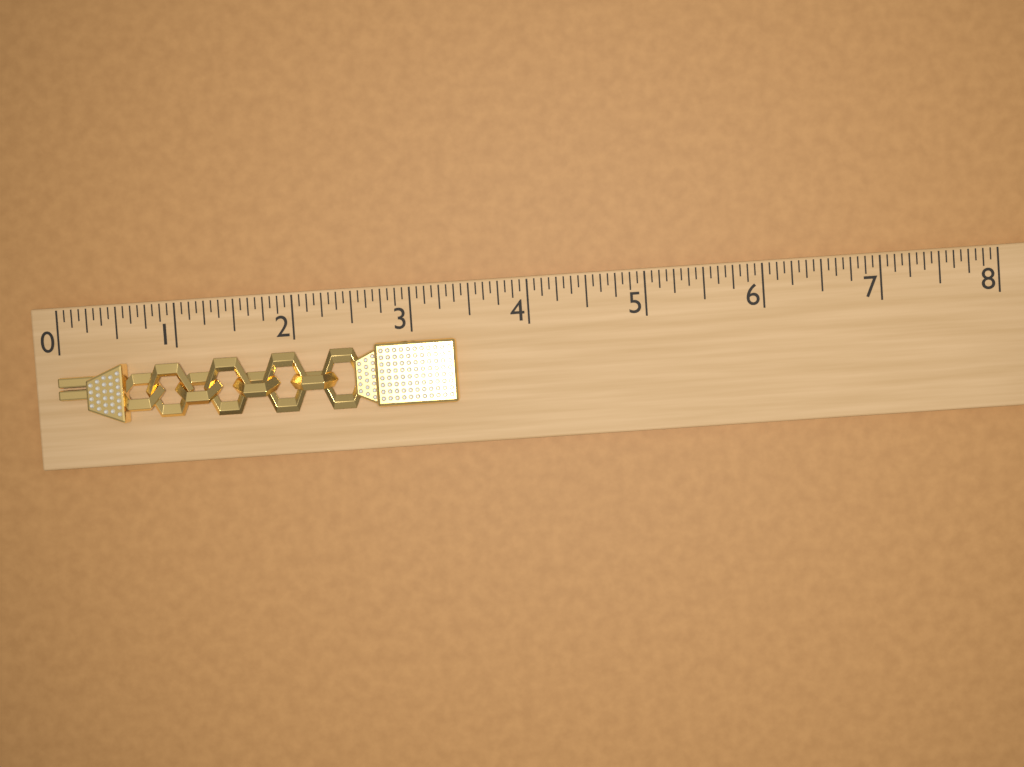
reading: 3.3750 (no unit)
